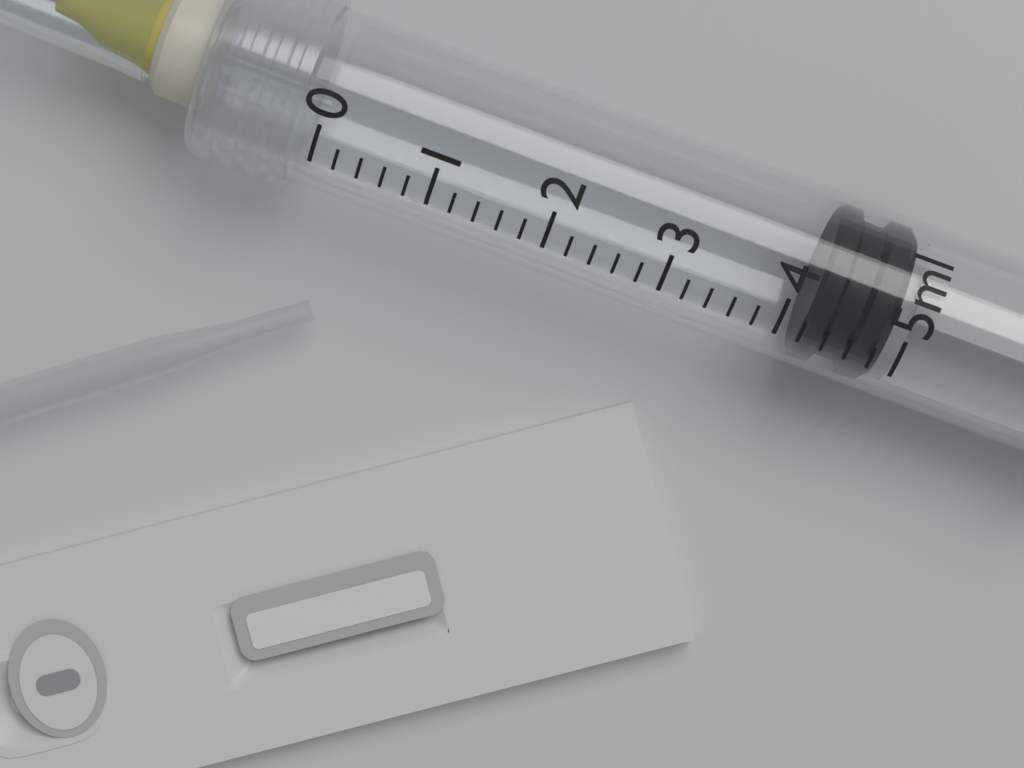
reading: 4.2 ml
